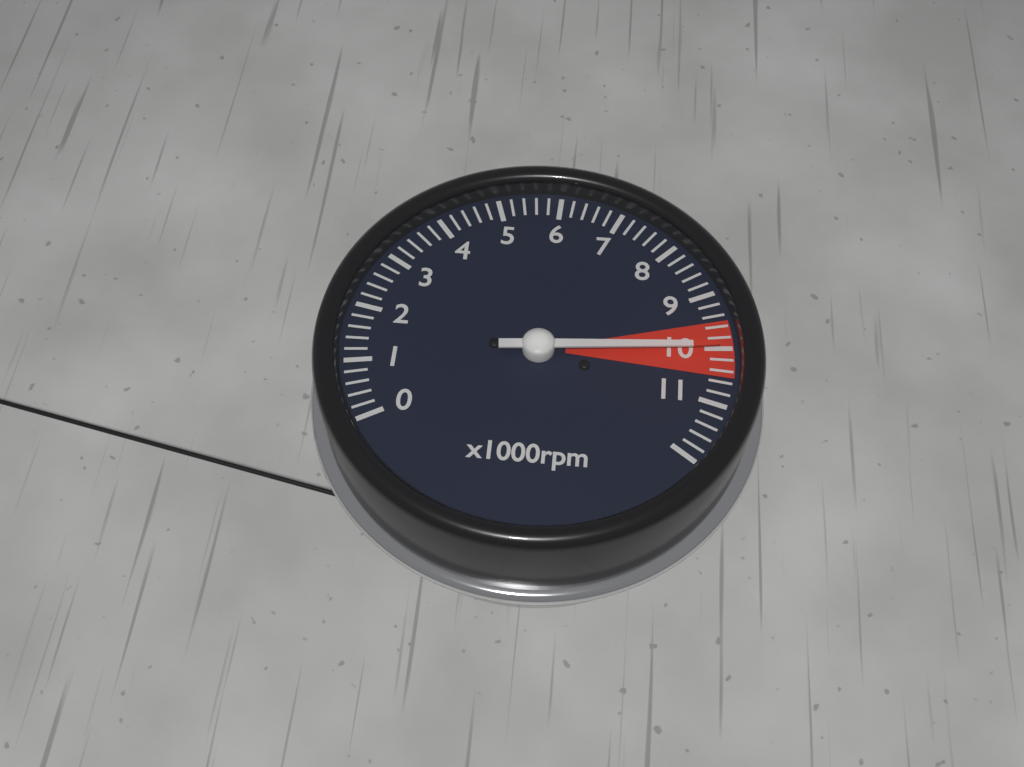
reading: 10000 rpm
